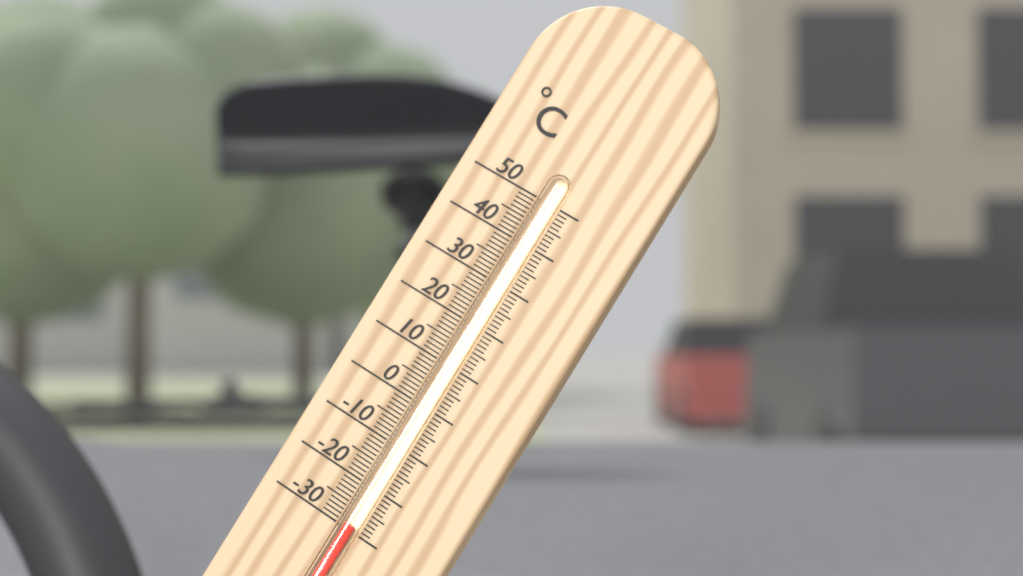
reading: -29 °C
